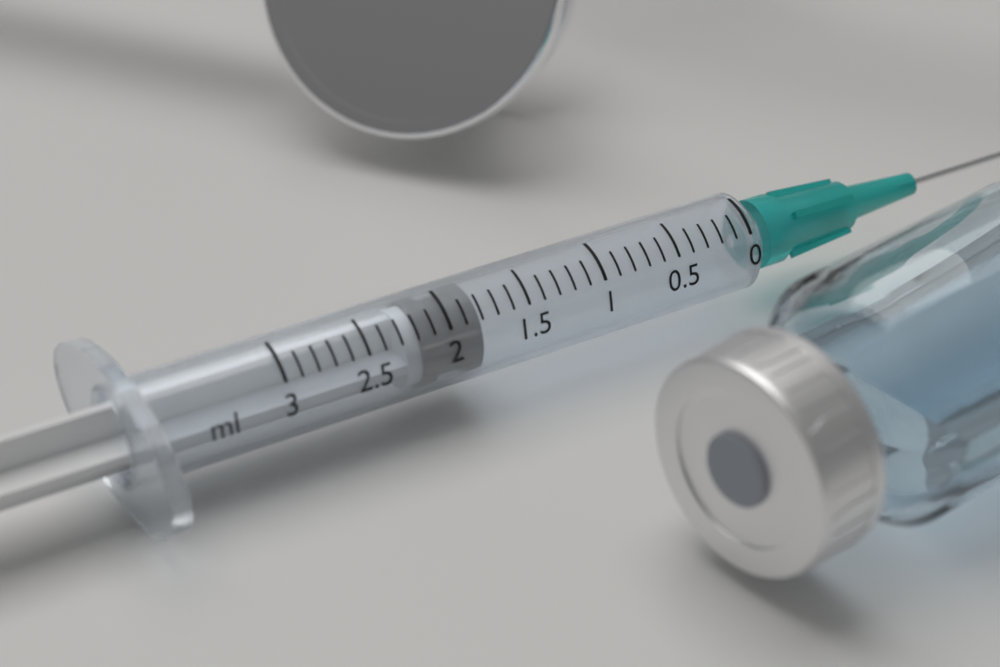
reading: 1.8 ml
